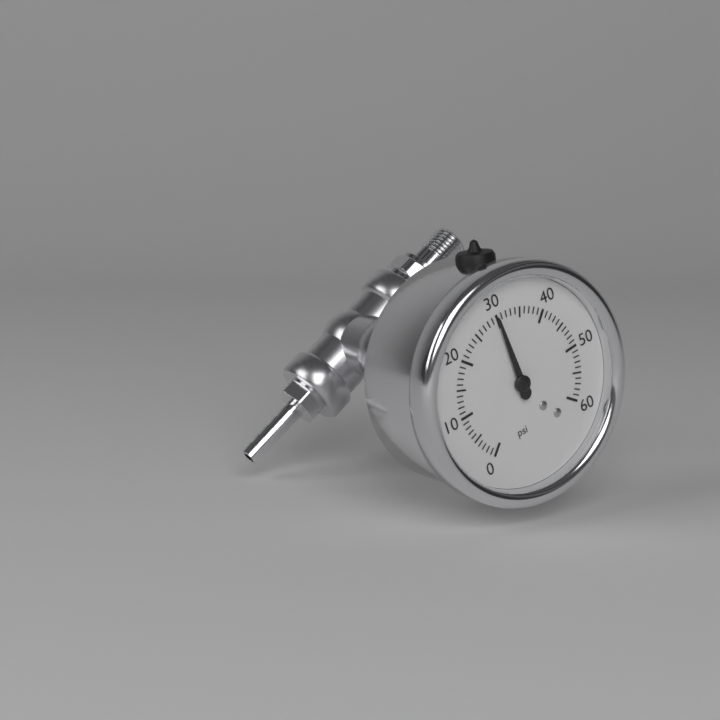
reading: 30 psi
